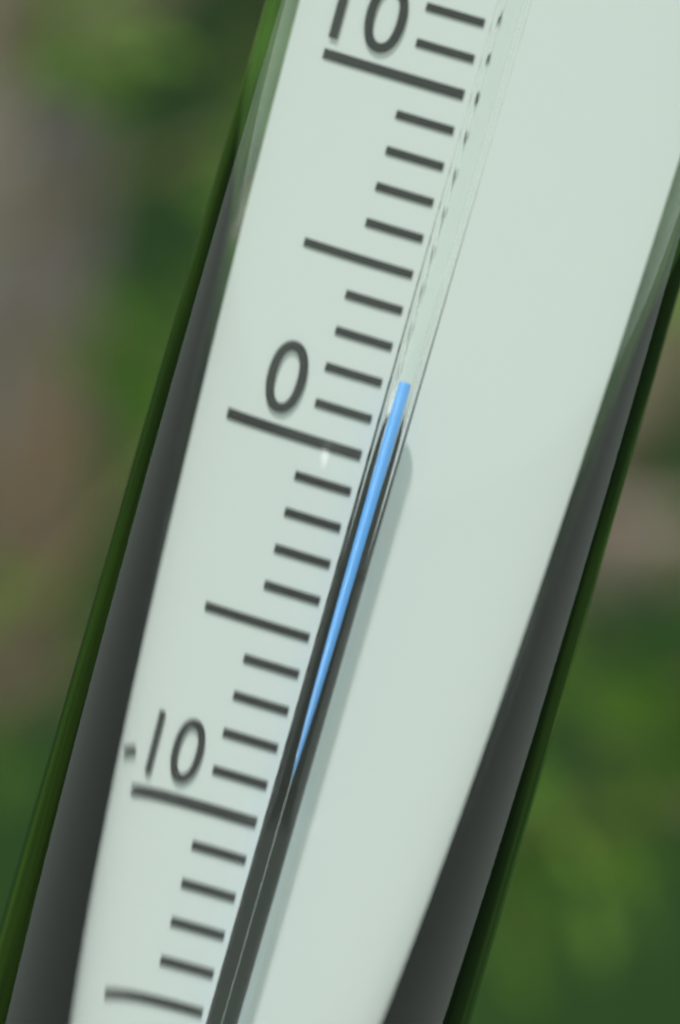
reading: 2 °C
